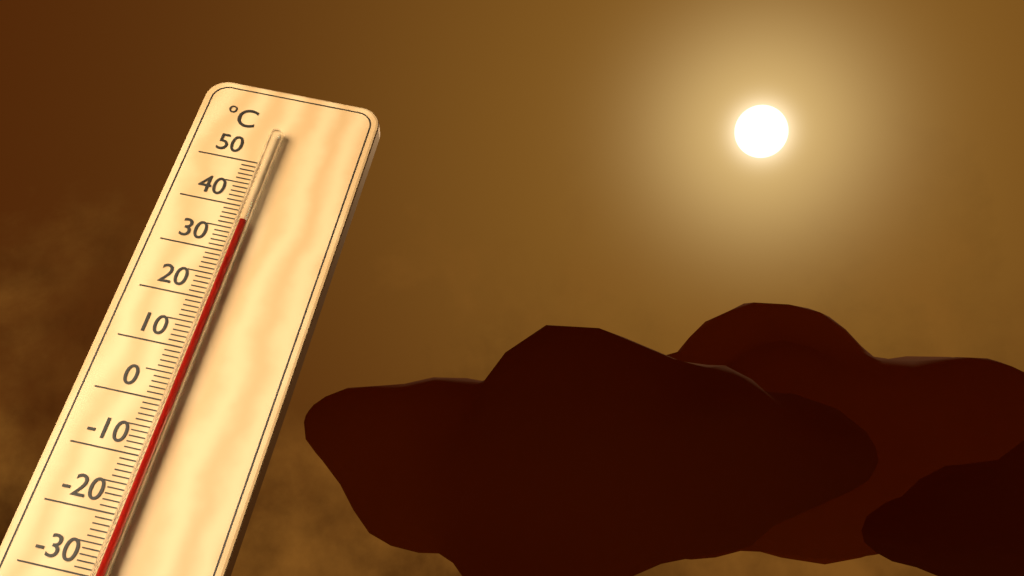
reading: 36 °C
